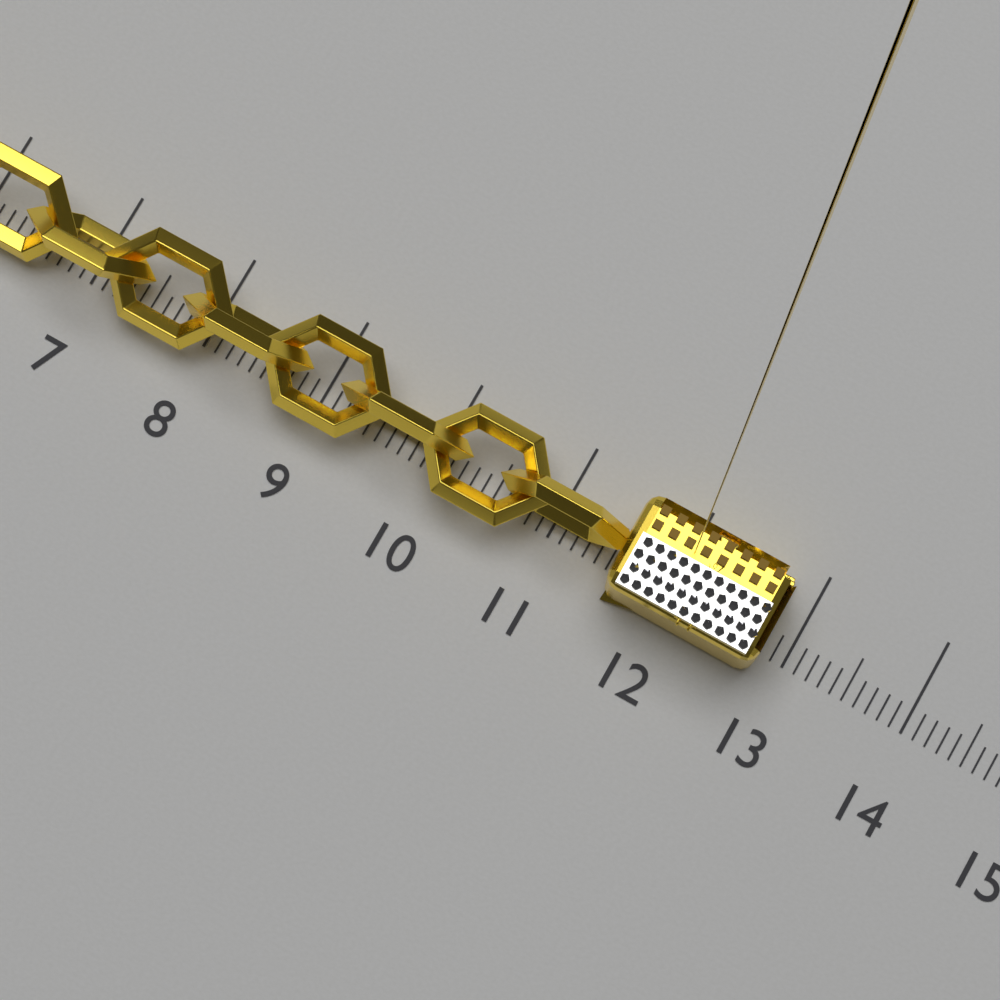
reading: 12.8 (no unit)
